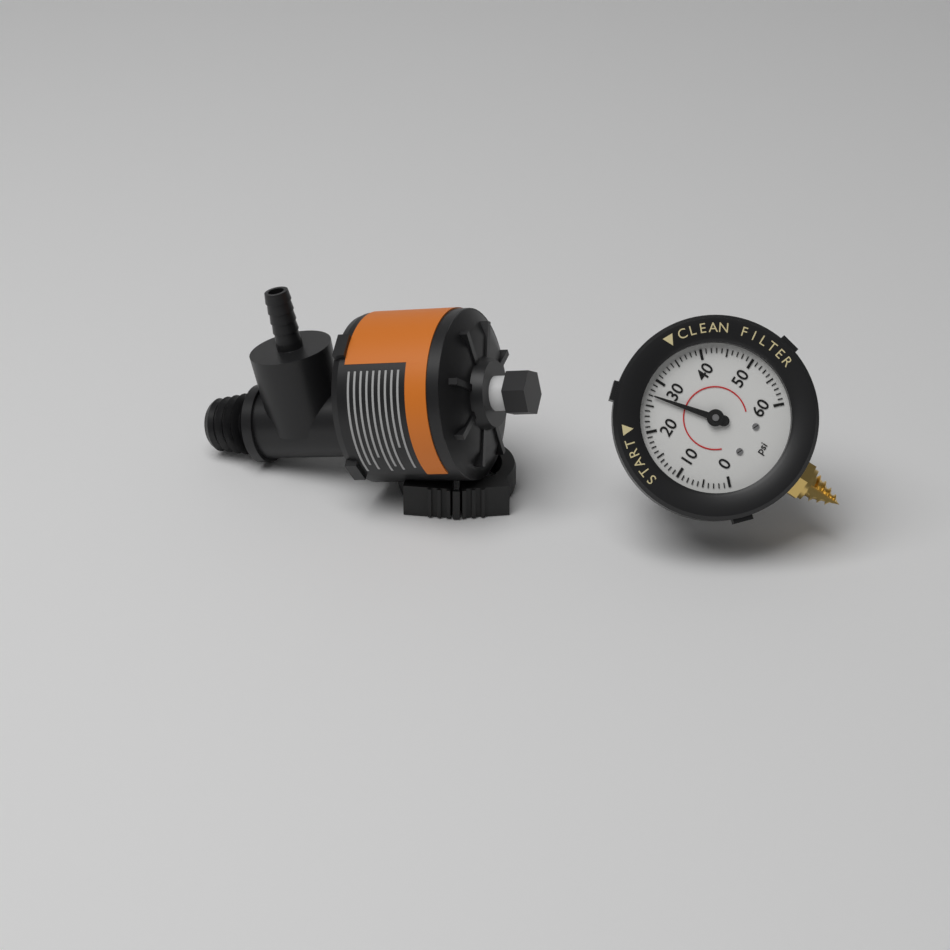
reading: 27 psi
